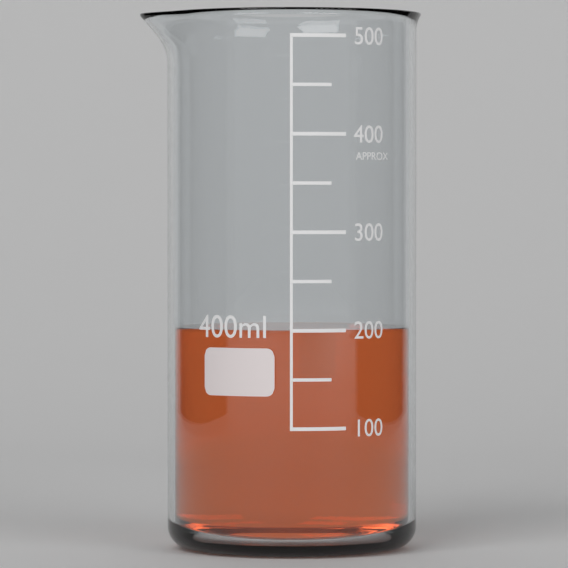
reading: 200 ml
